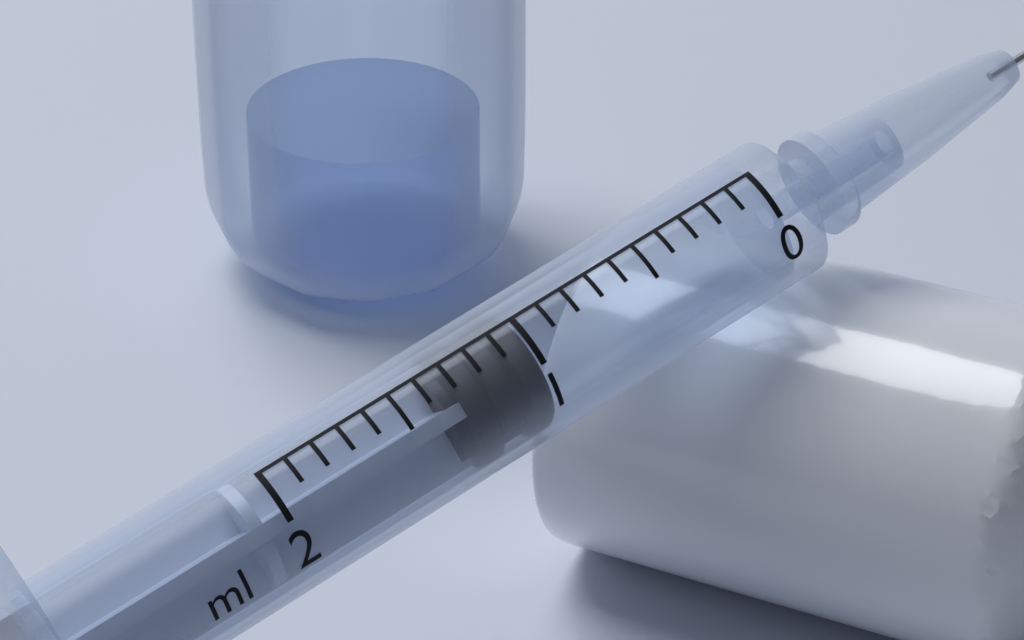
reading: 1.0 ml
